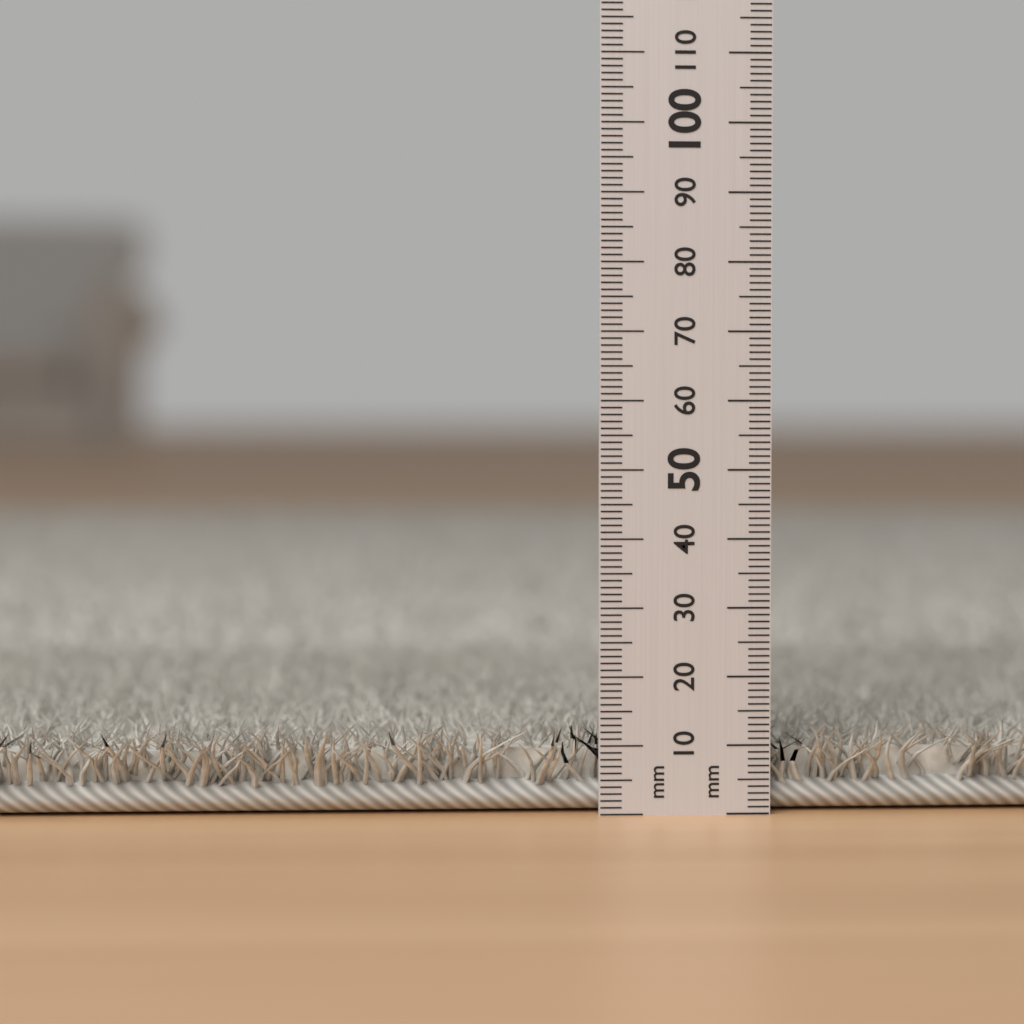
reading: 13 mm
